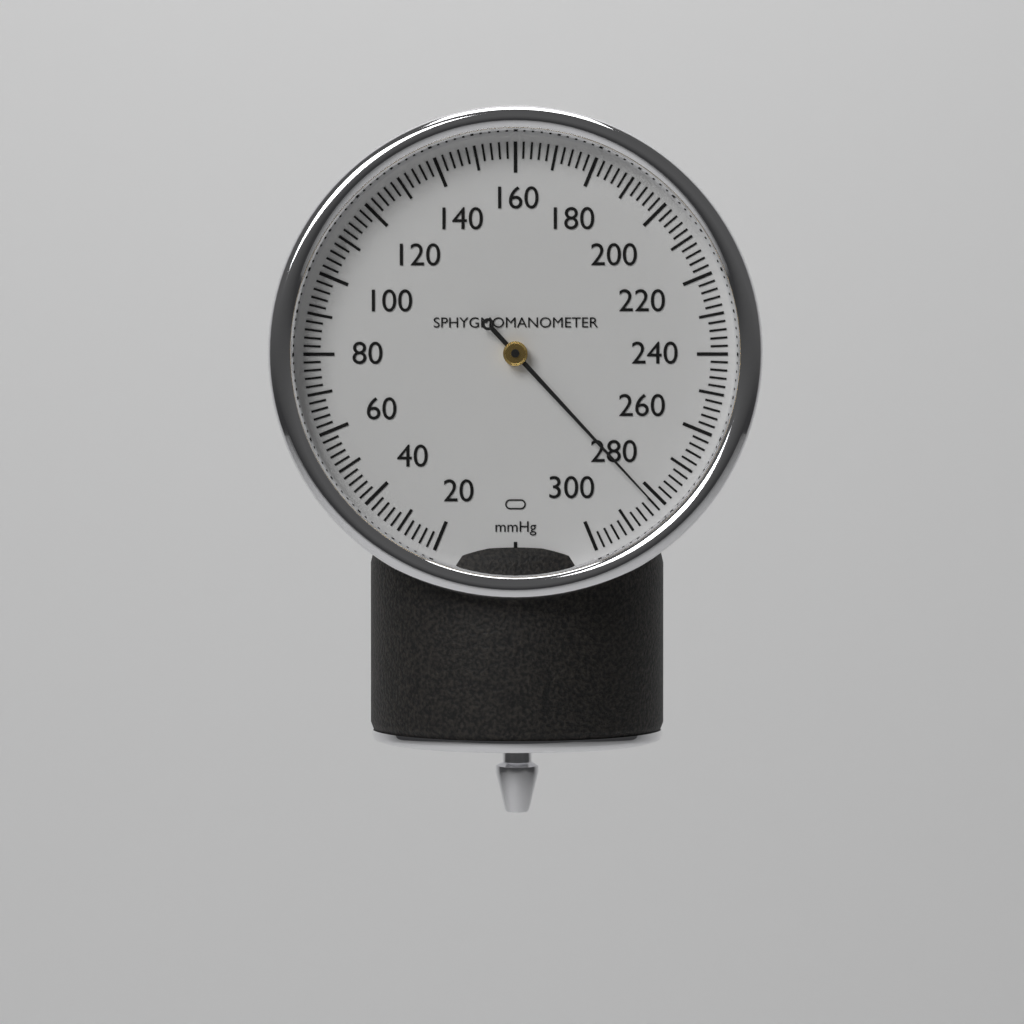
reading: 282 mmHg
